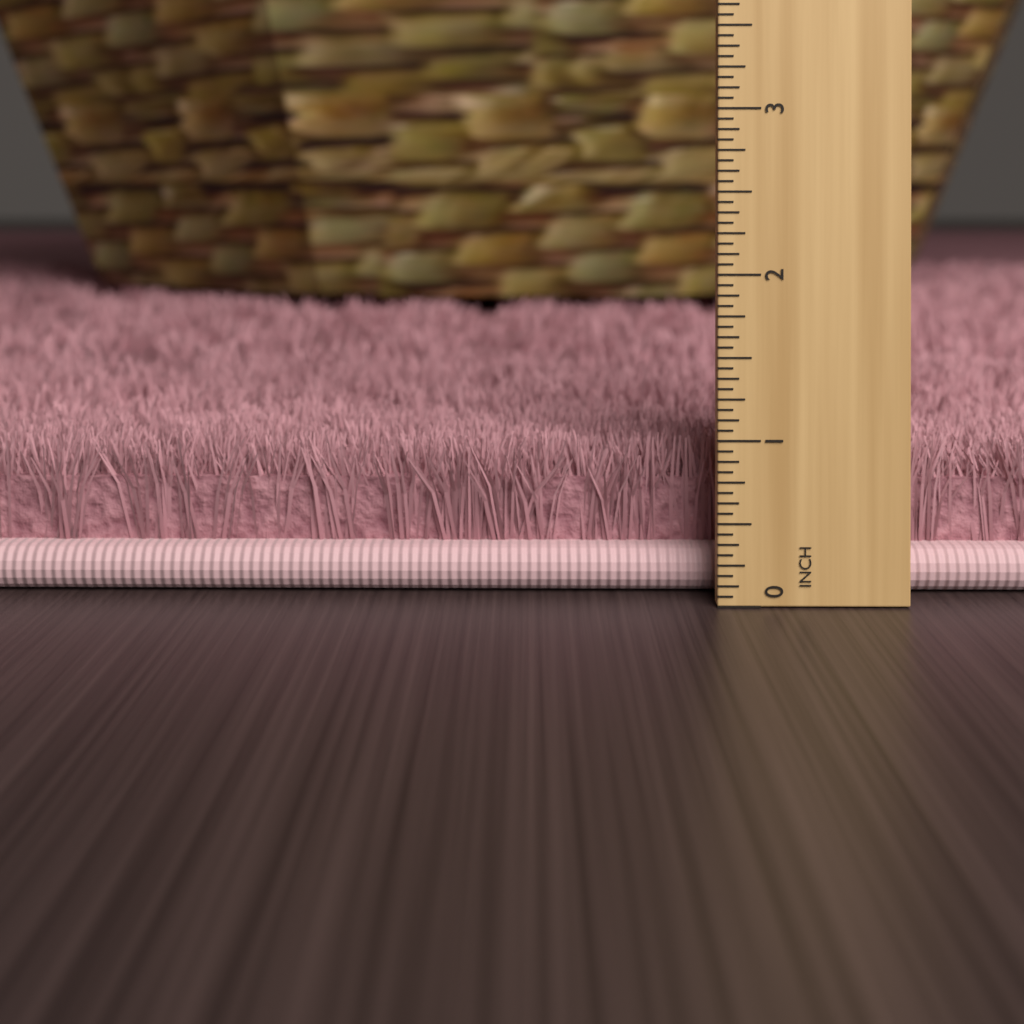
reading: 0.9375 inch
